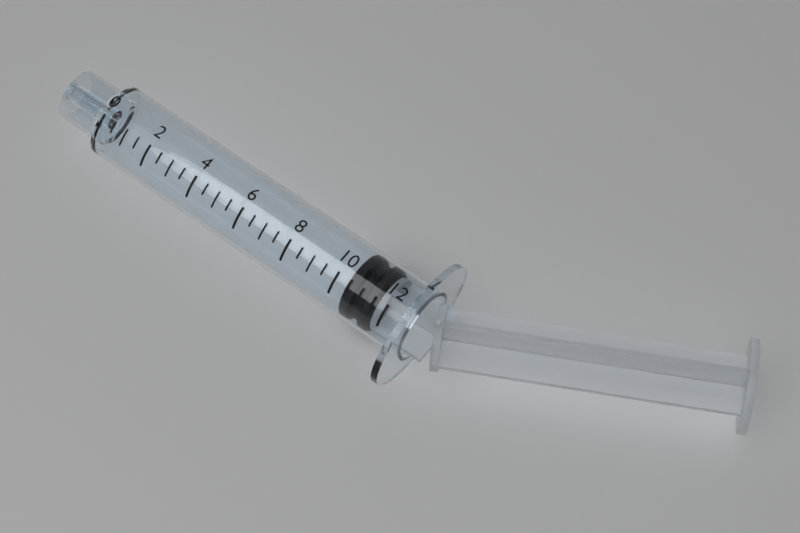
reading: 10.4 ml
